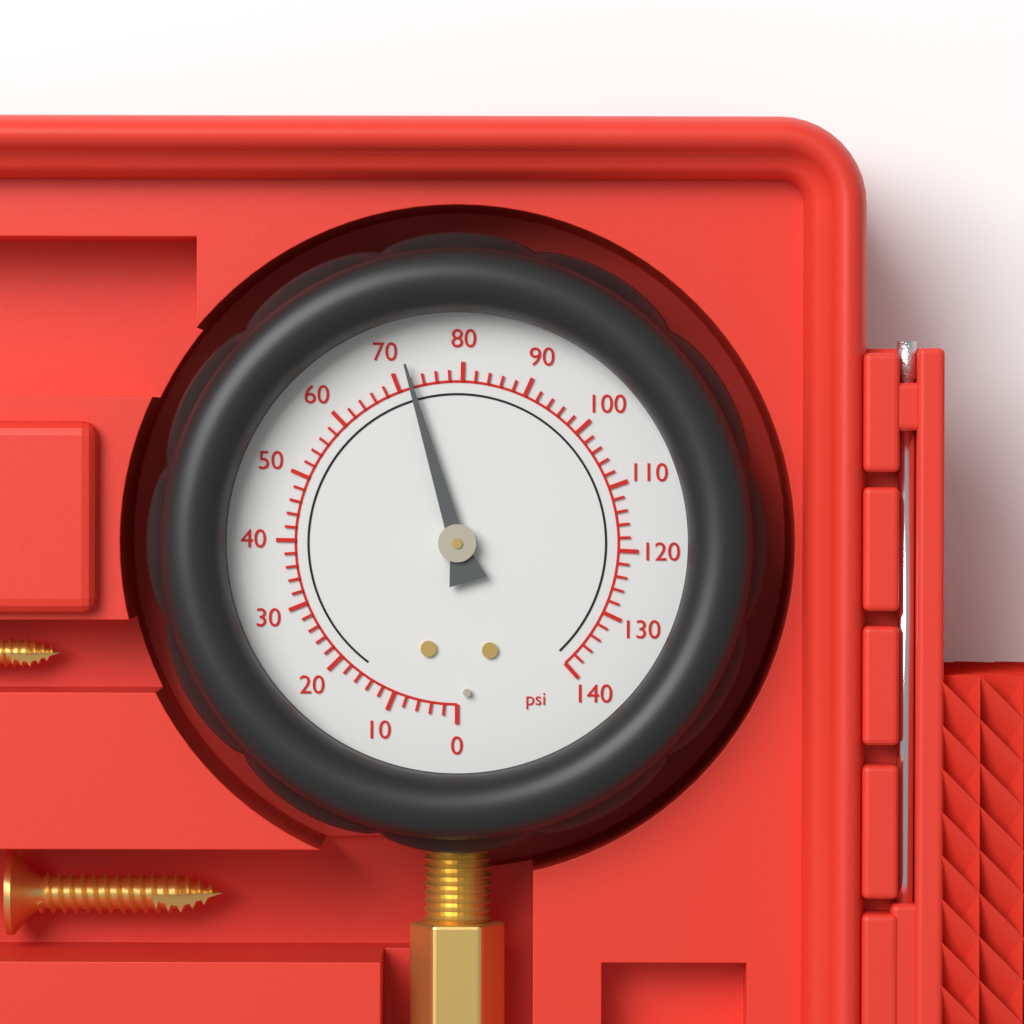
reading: 72 psi
